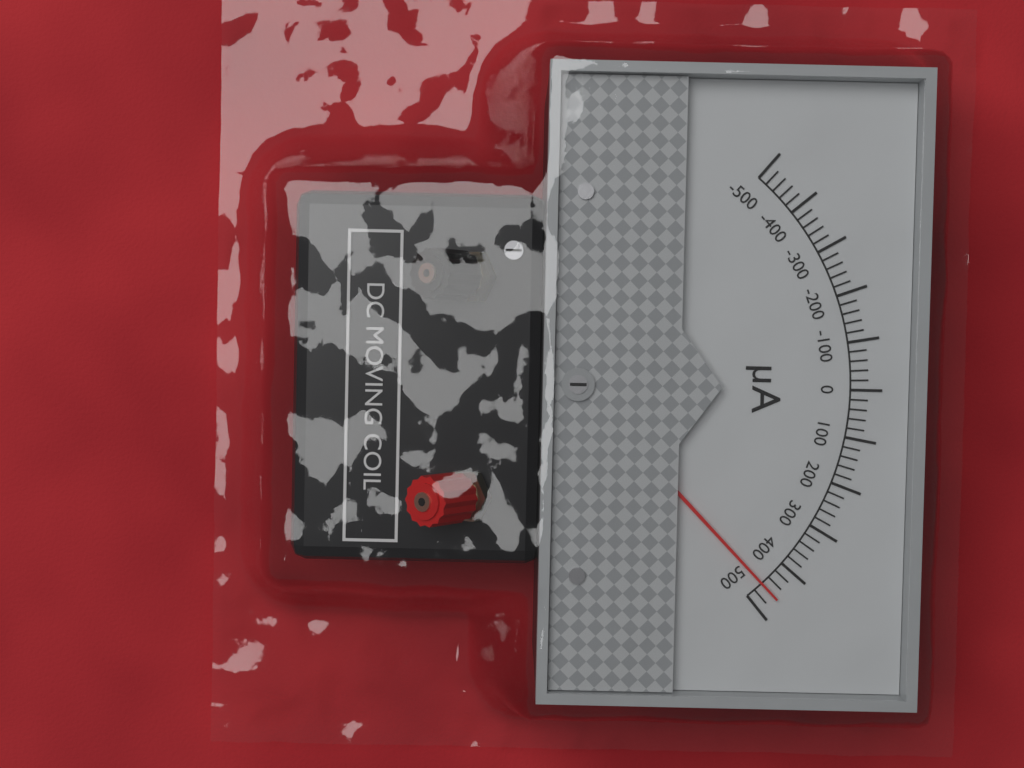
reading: 460 µA
